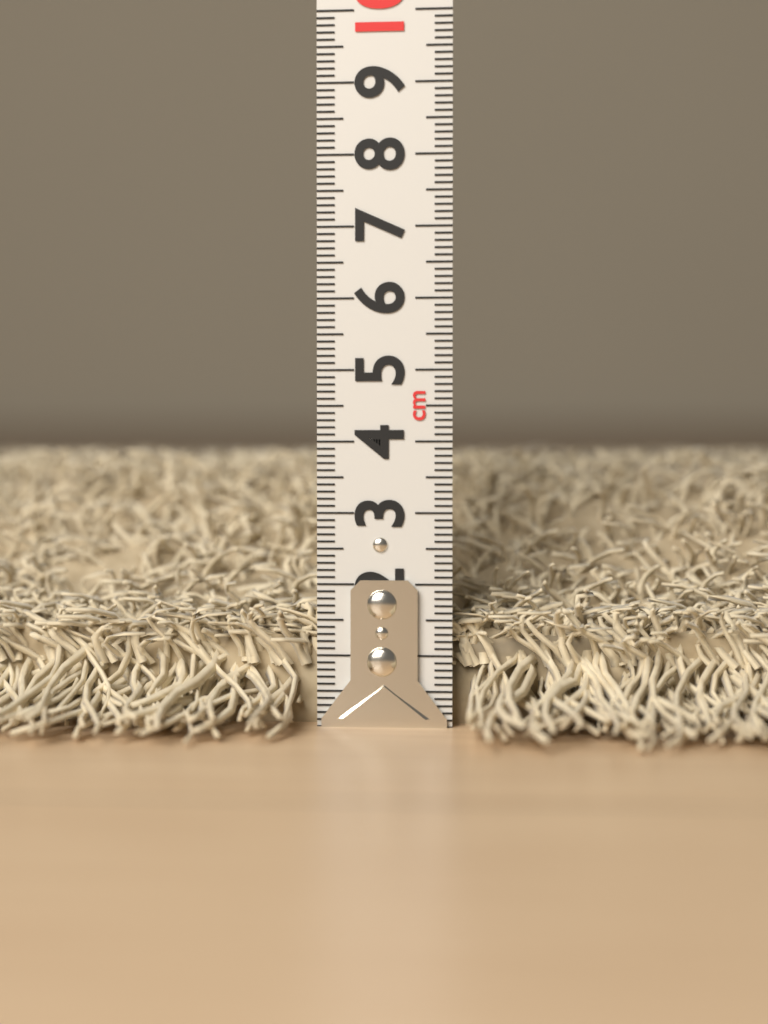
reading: 4.1 cm
